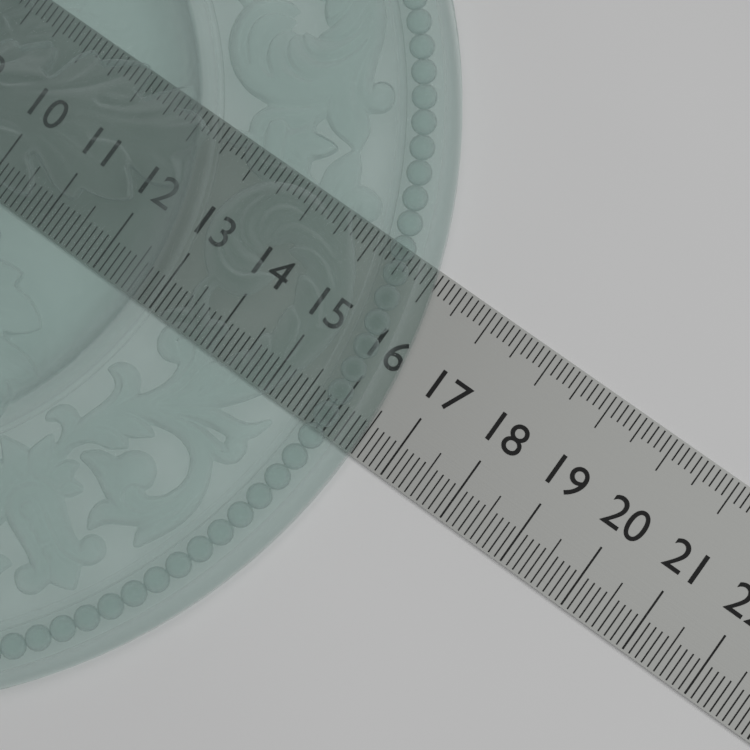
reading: 16.5 (no unit)
